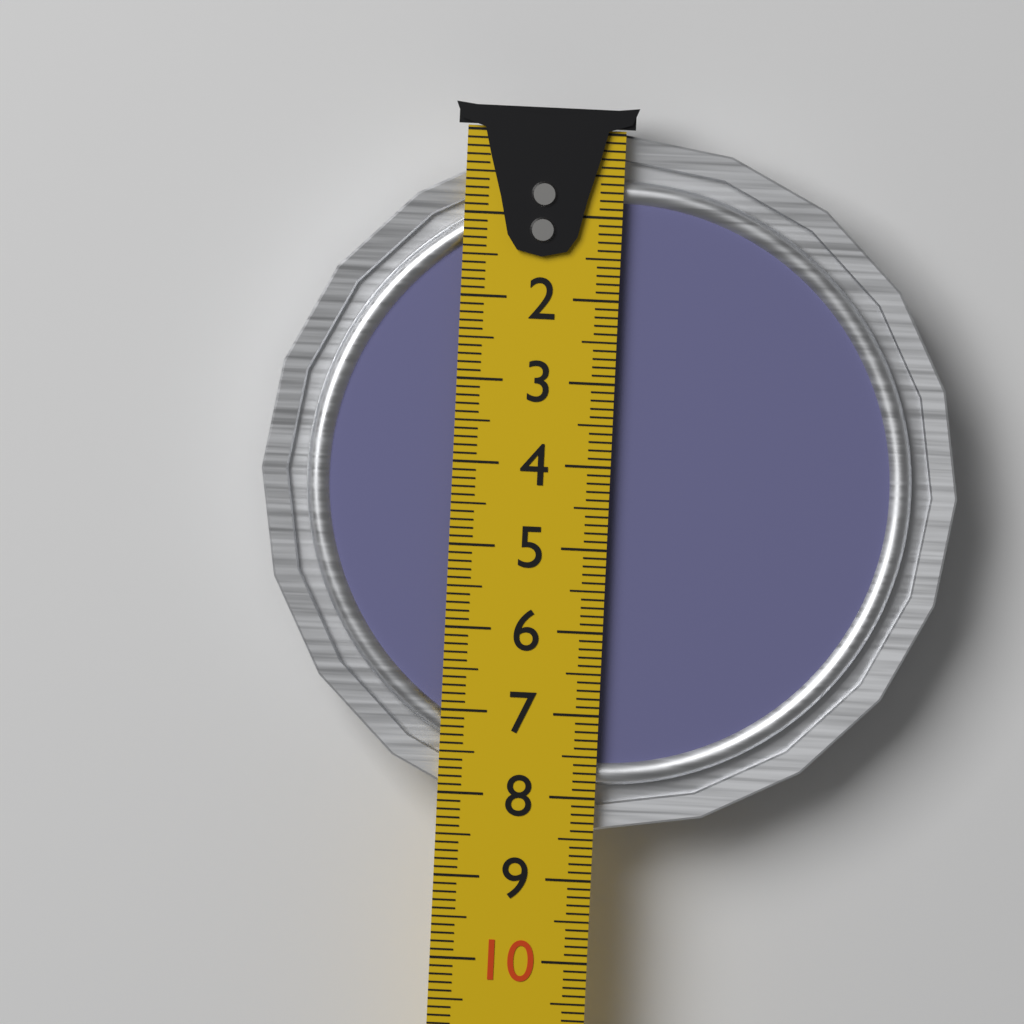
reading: 8.4 cm
